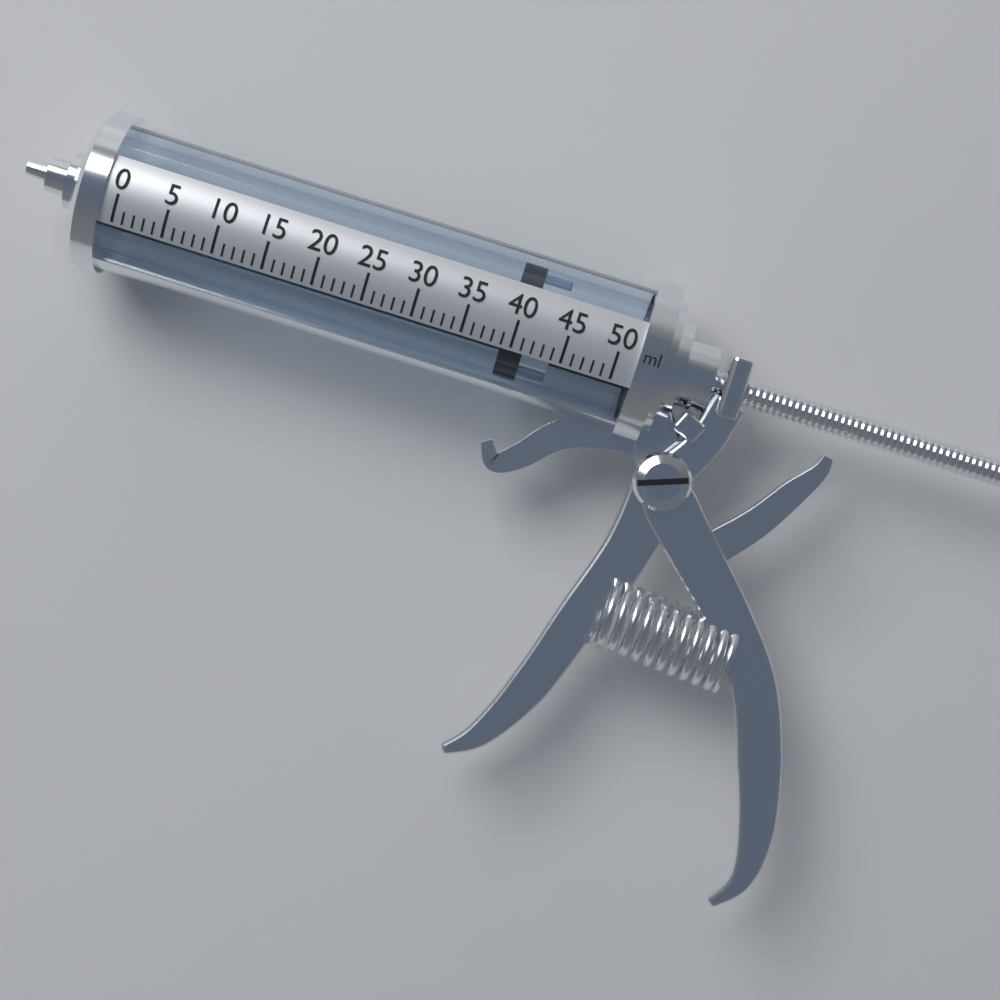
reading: 39 ml
